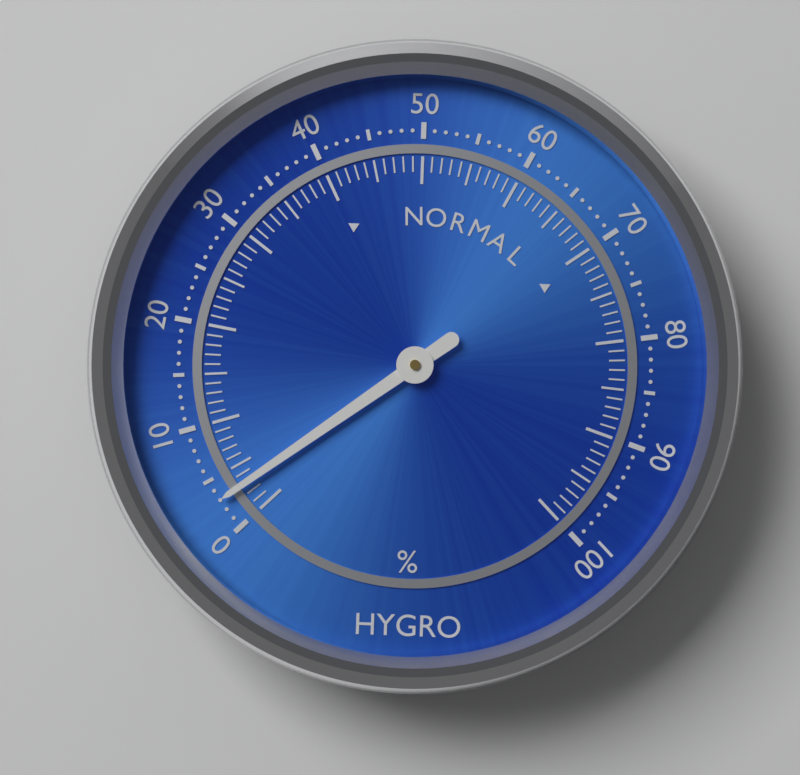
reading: 3 %
